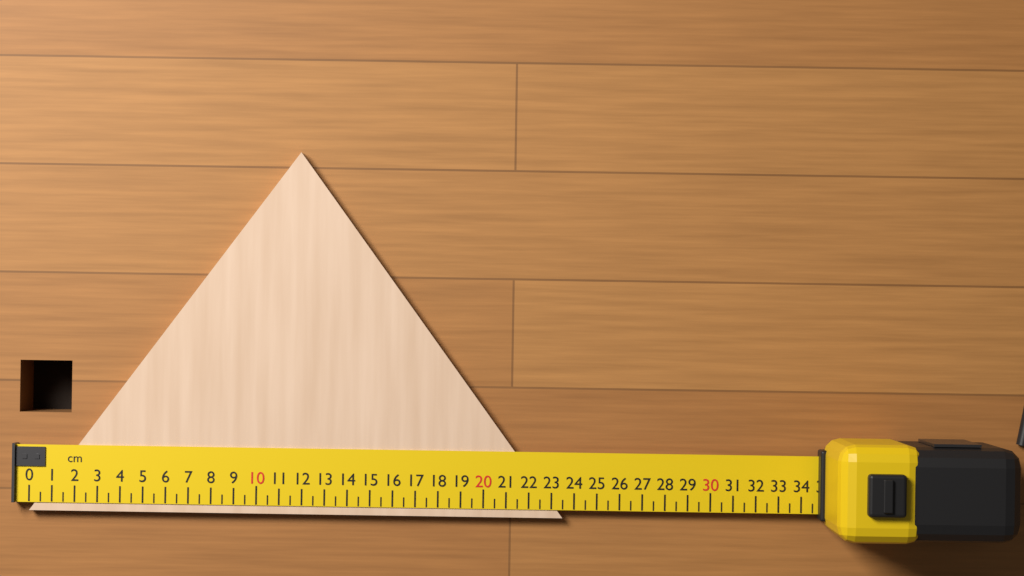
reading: 23.5 cm
